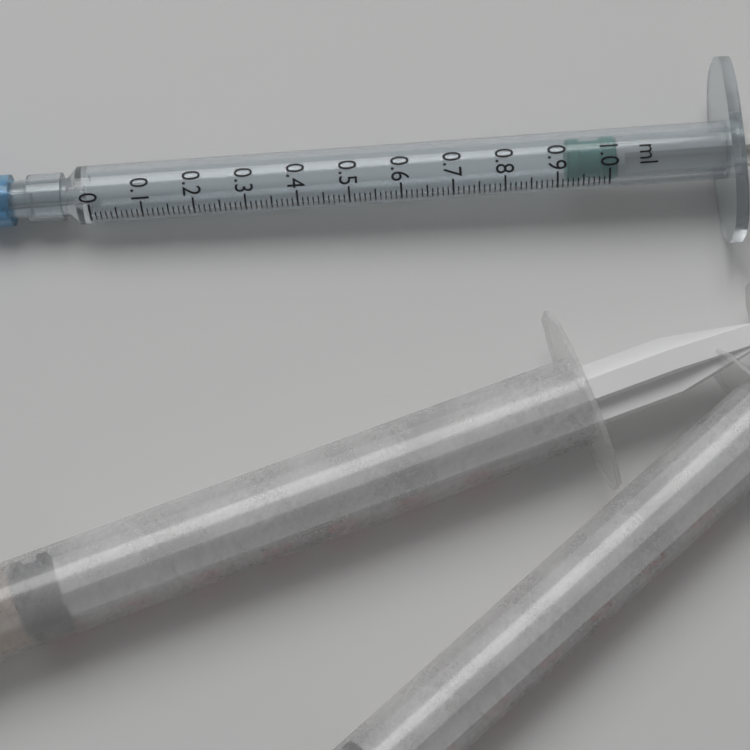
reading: 0.92 ml
